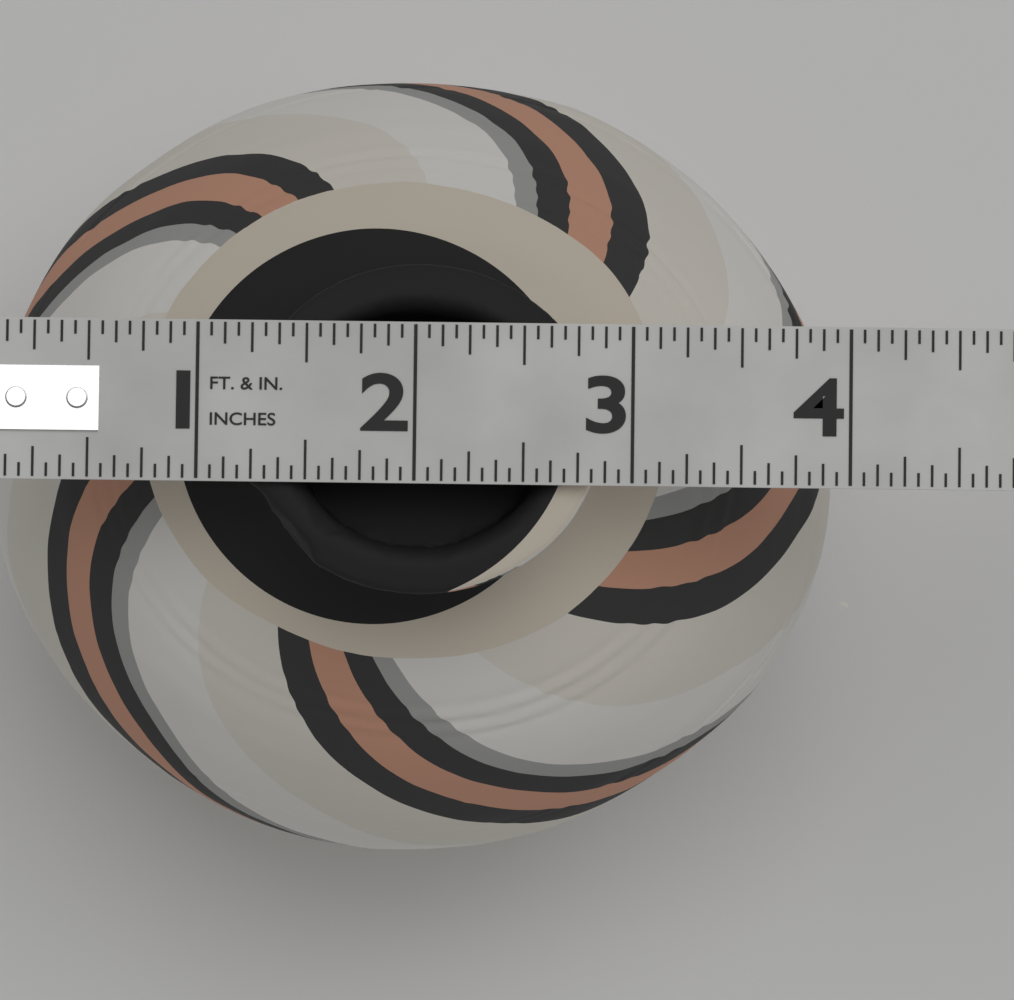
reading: 4.0000 in
